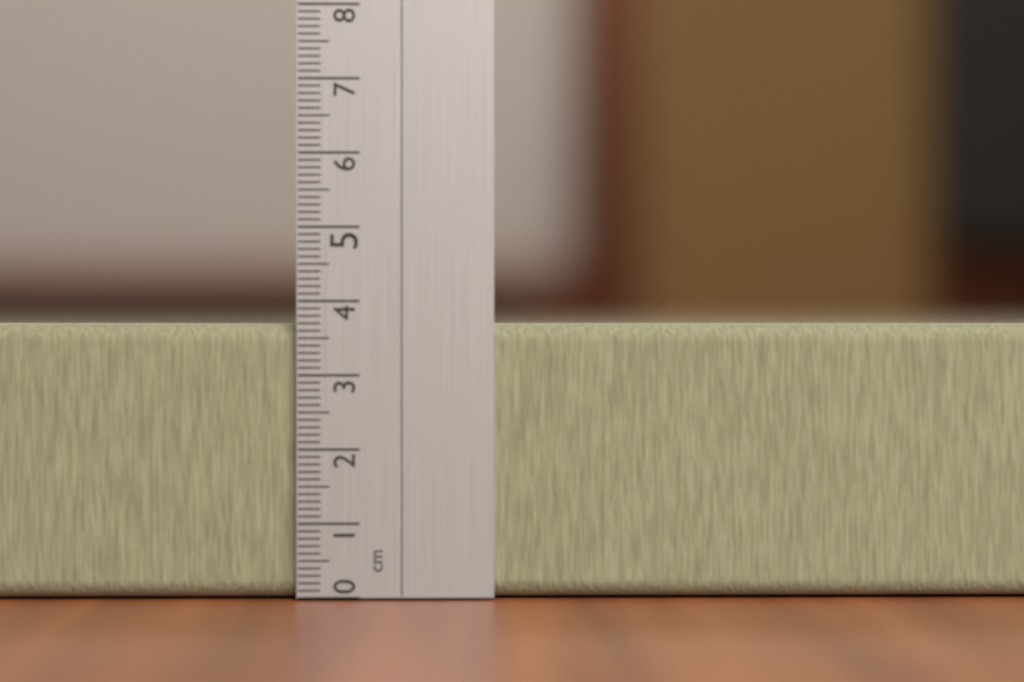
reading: 3.7 cm
